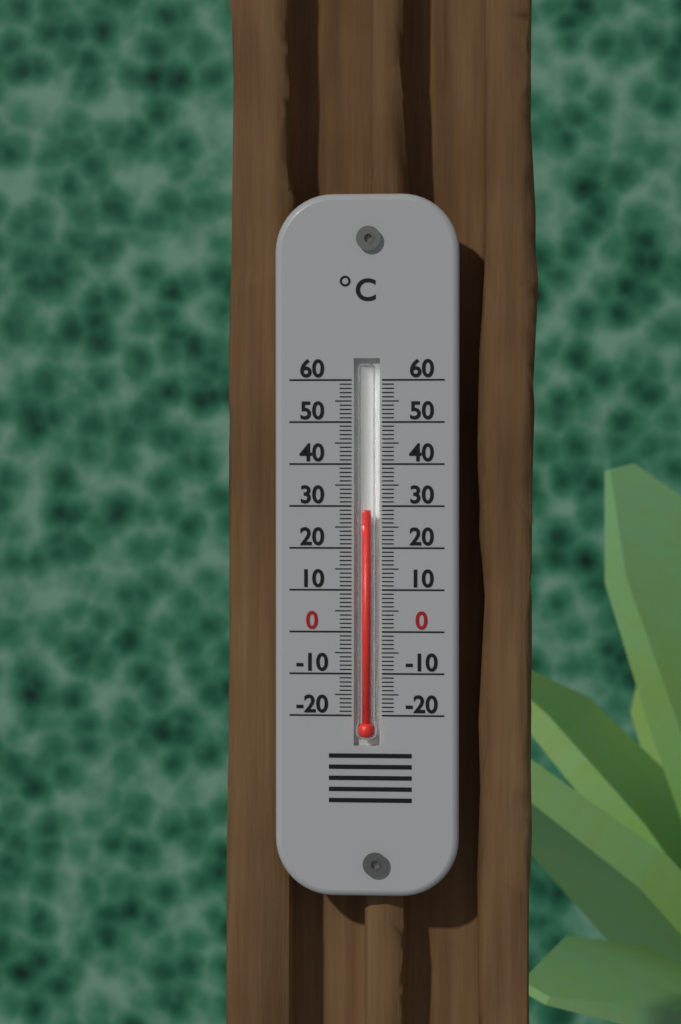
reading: 29 °C
